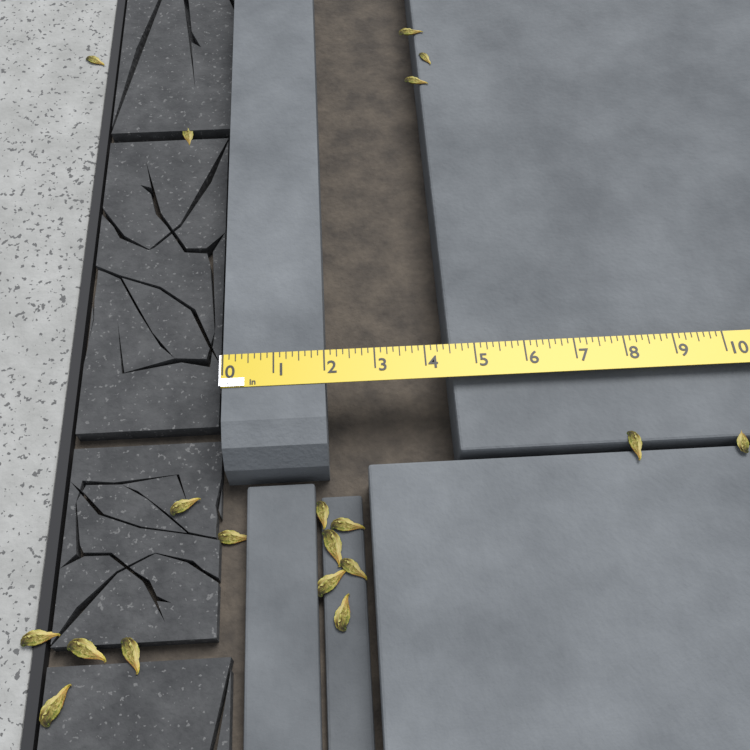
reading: 2.000 in
